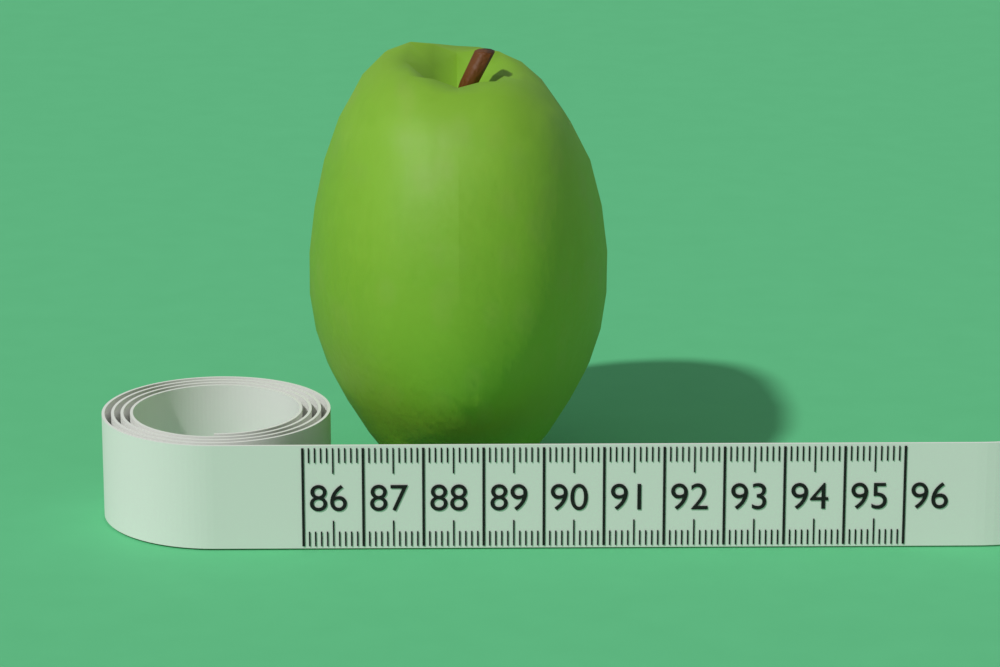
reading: 91.2 (no unit)
